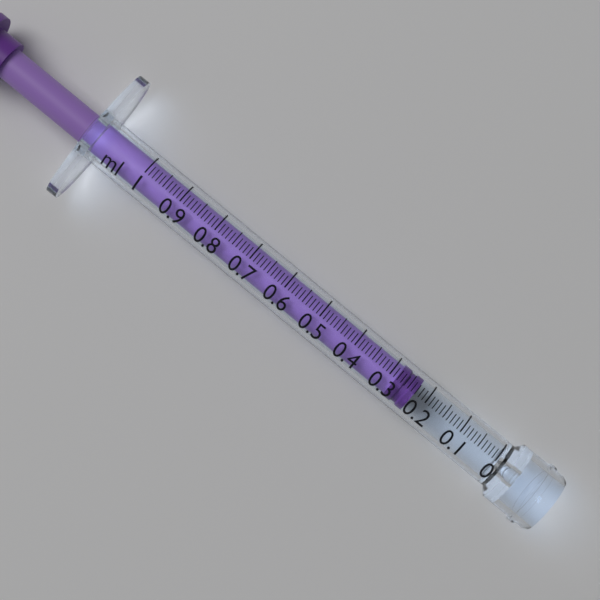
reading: 0.23 ml
